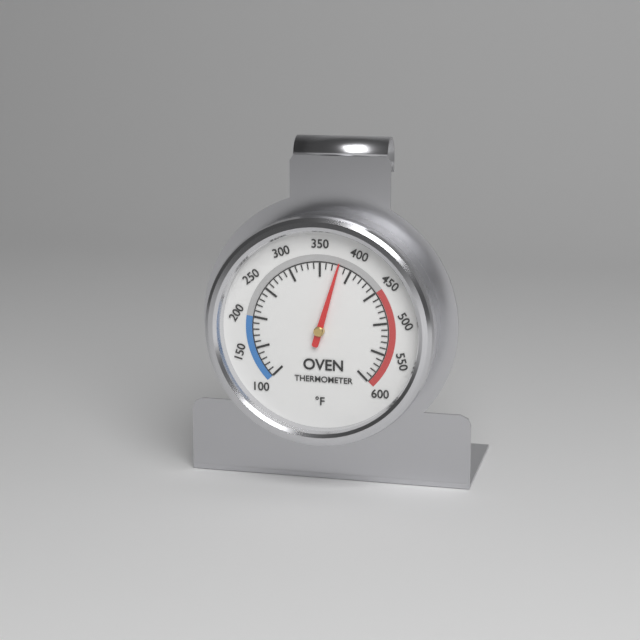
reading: 380 °F
